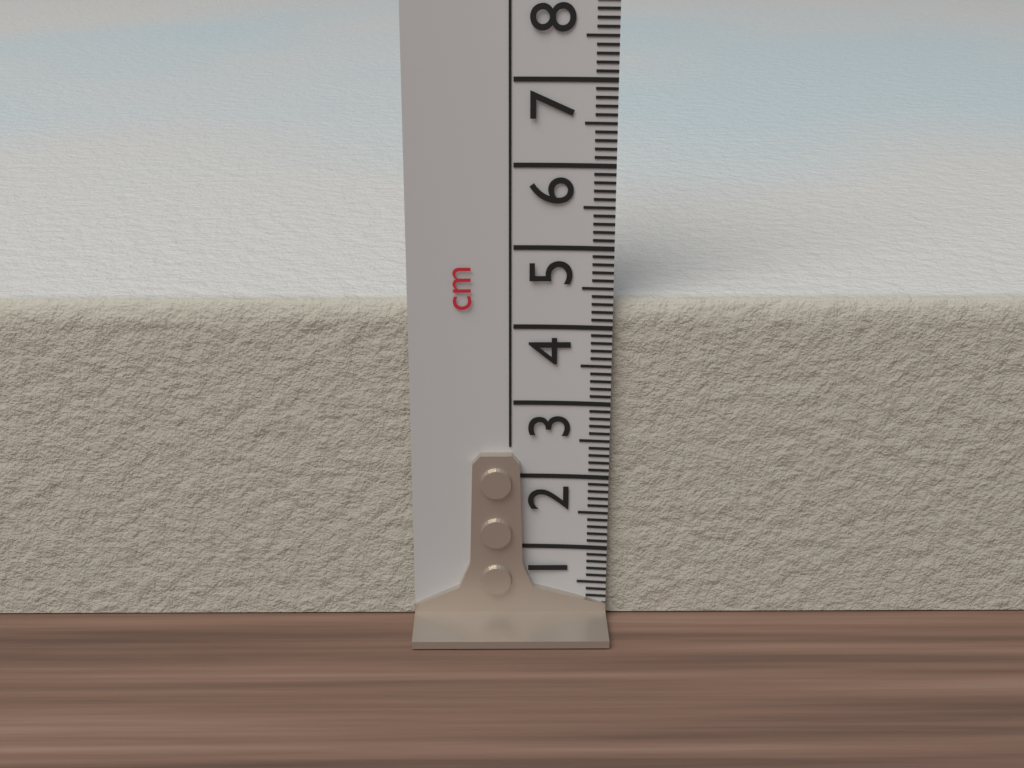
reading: 4.3 cm
